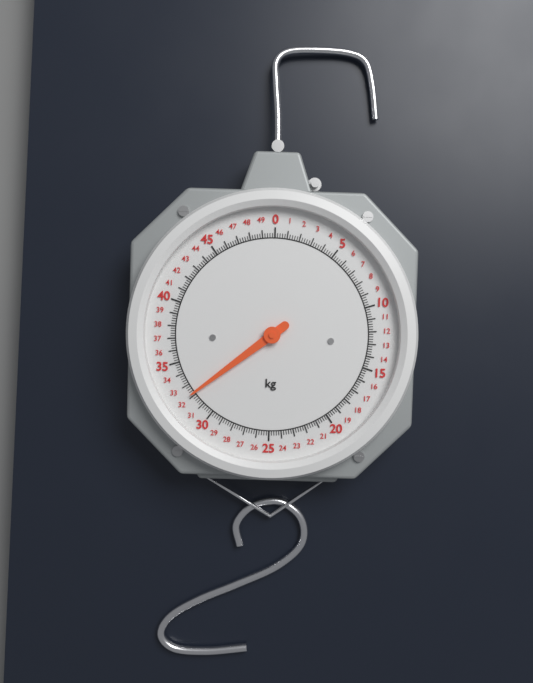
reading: 32.2 kg
